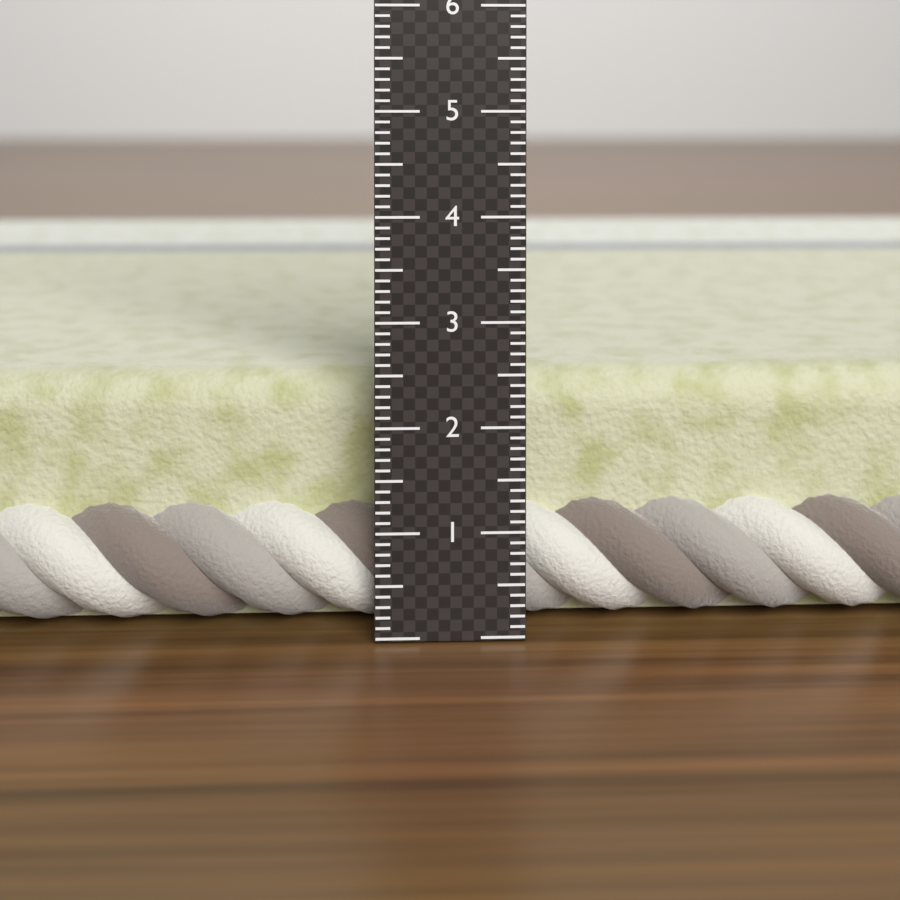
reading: 2.4 cm
